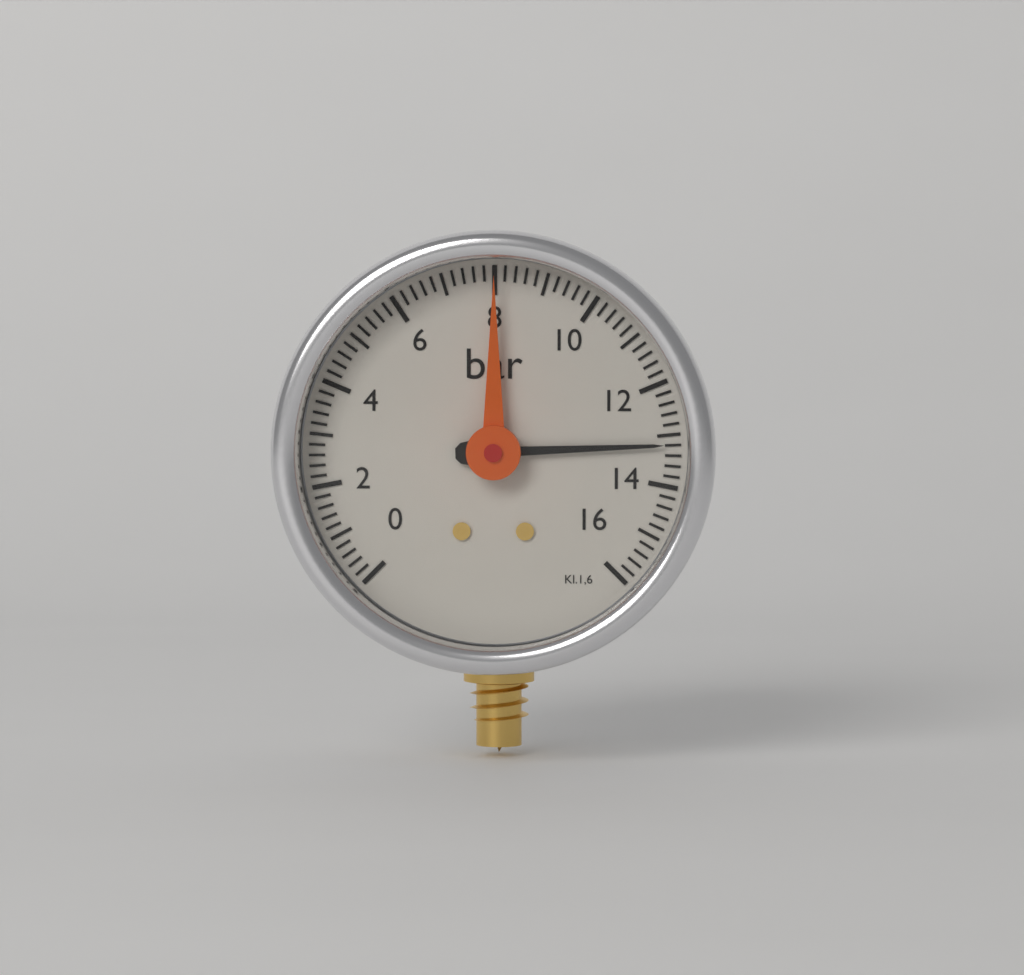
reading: 13.2 bar
